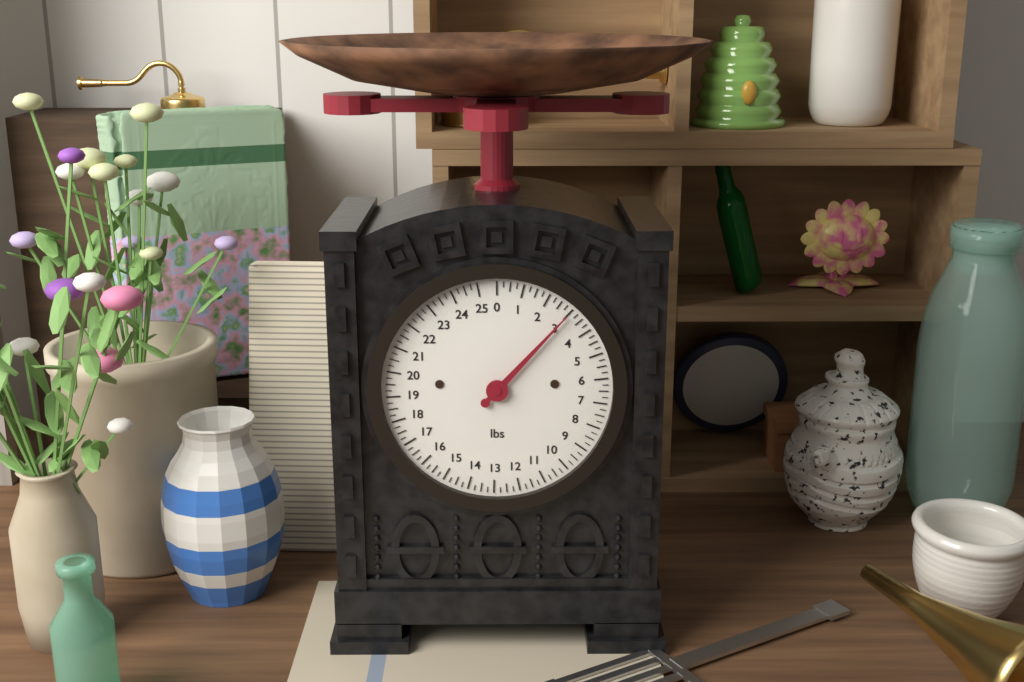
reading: 3.00 lbs
